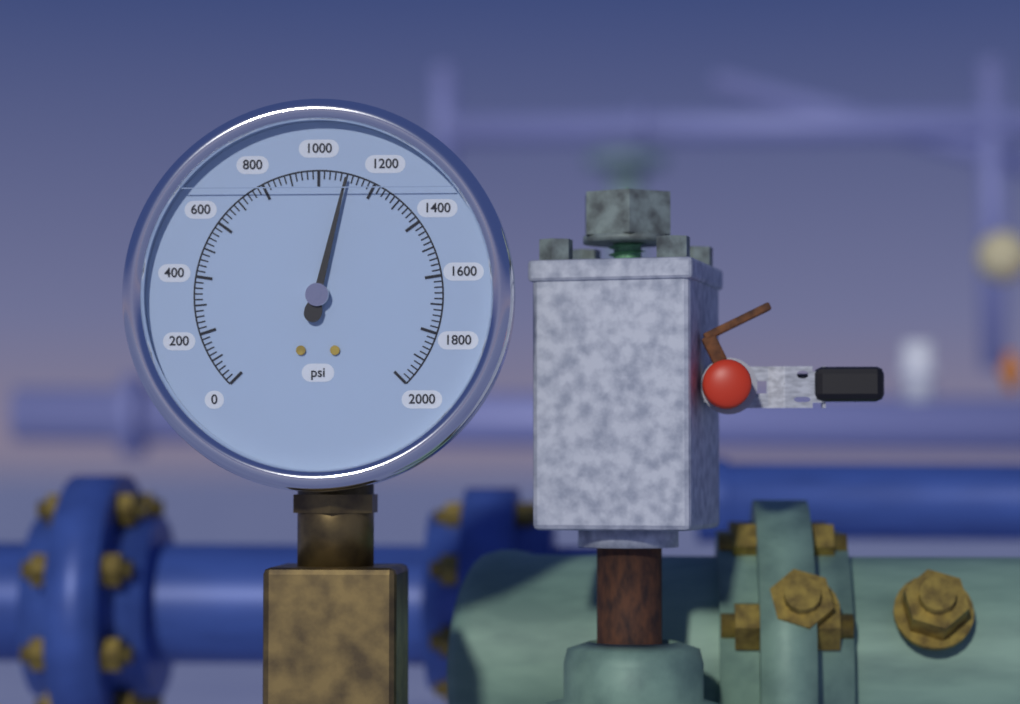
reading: 1100 psi
